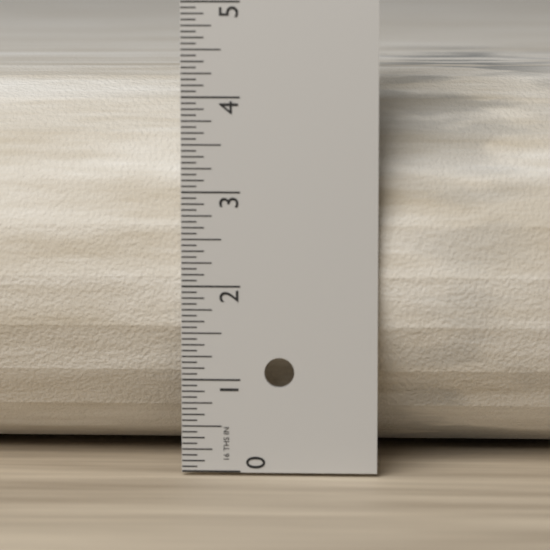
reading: 4.1875 in
